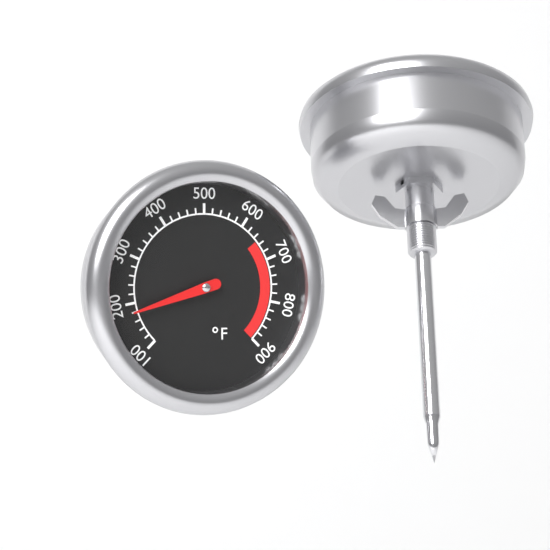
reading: 180 °F
